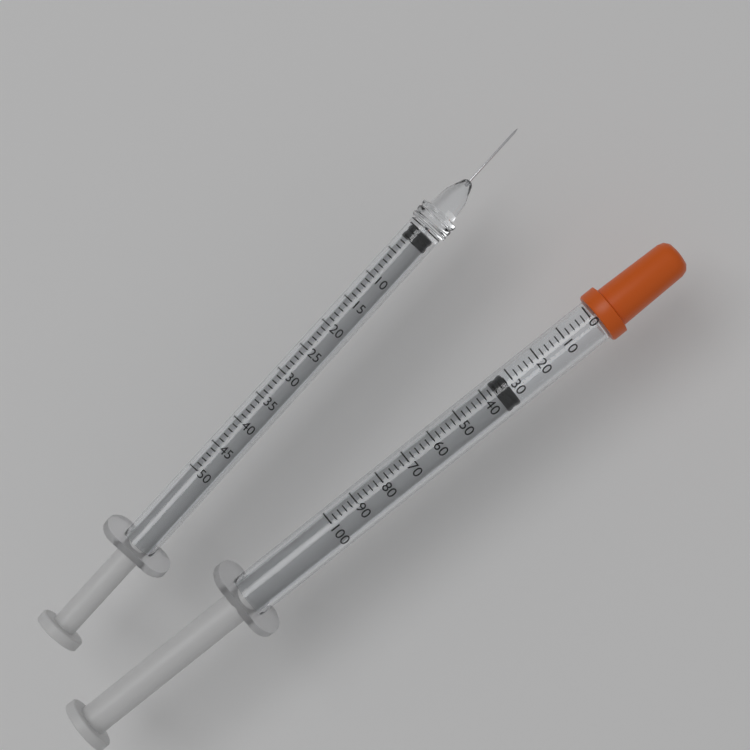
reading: 32 (no unit)
